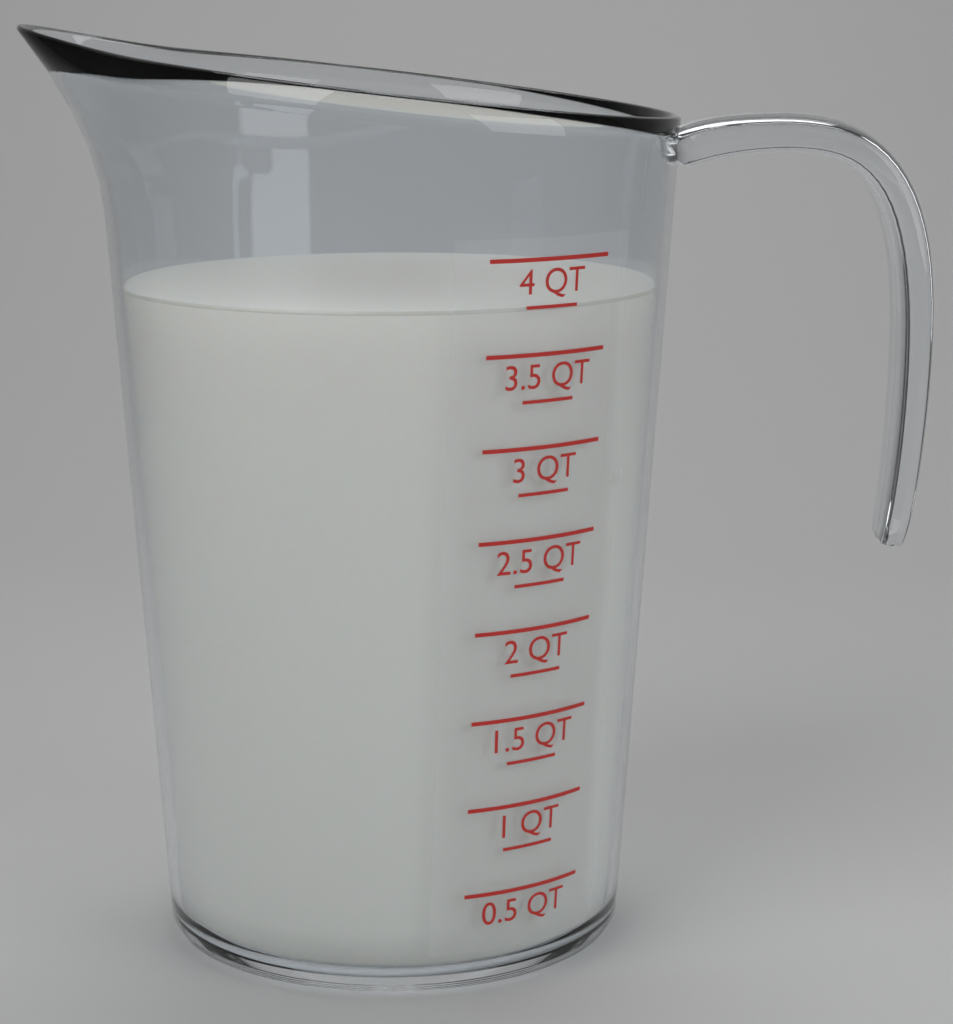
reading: 3.75 QT
